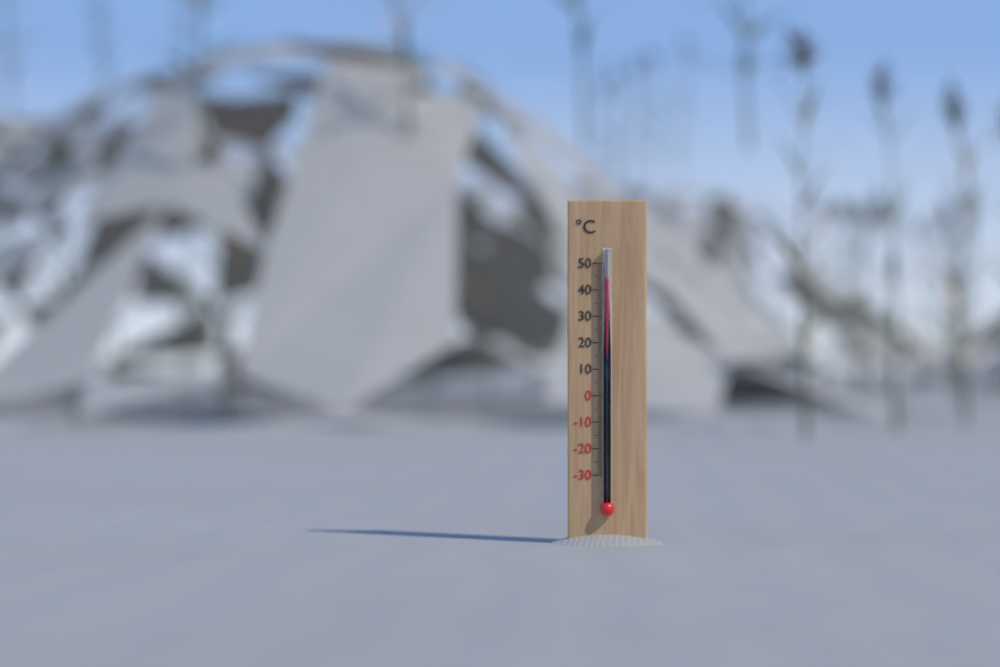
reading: 44 °C
